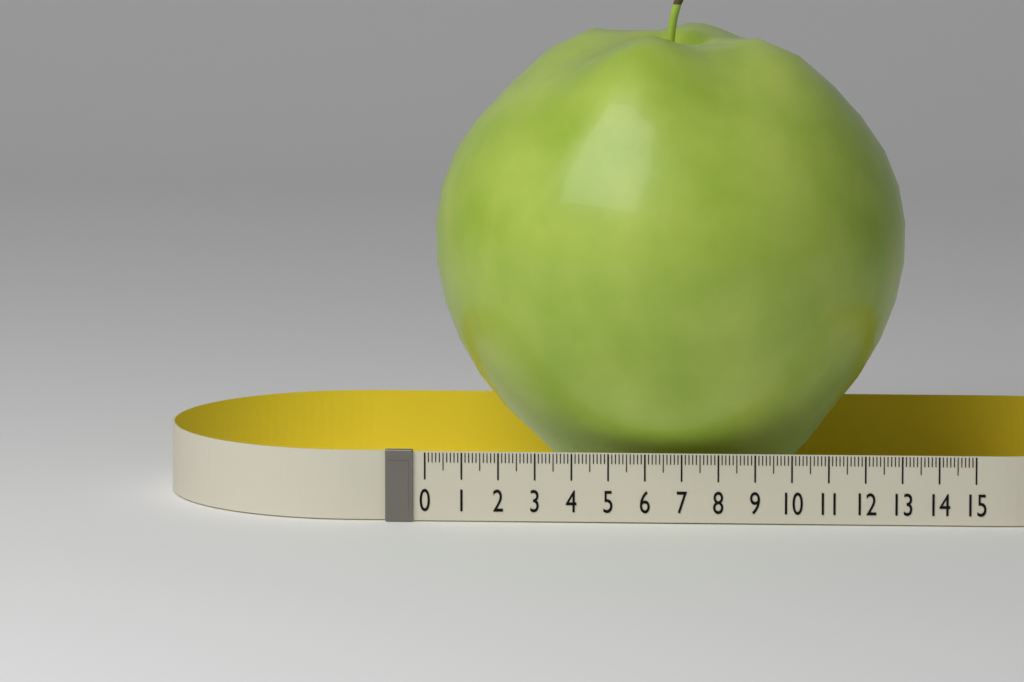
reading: 13.0 (no unit)
